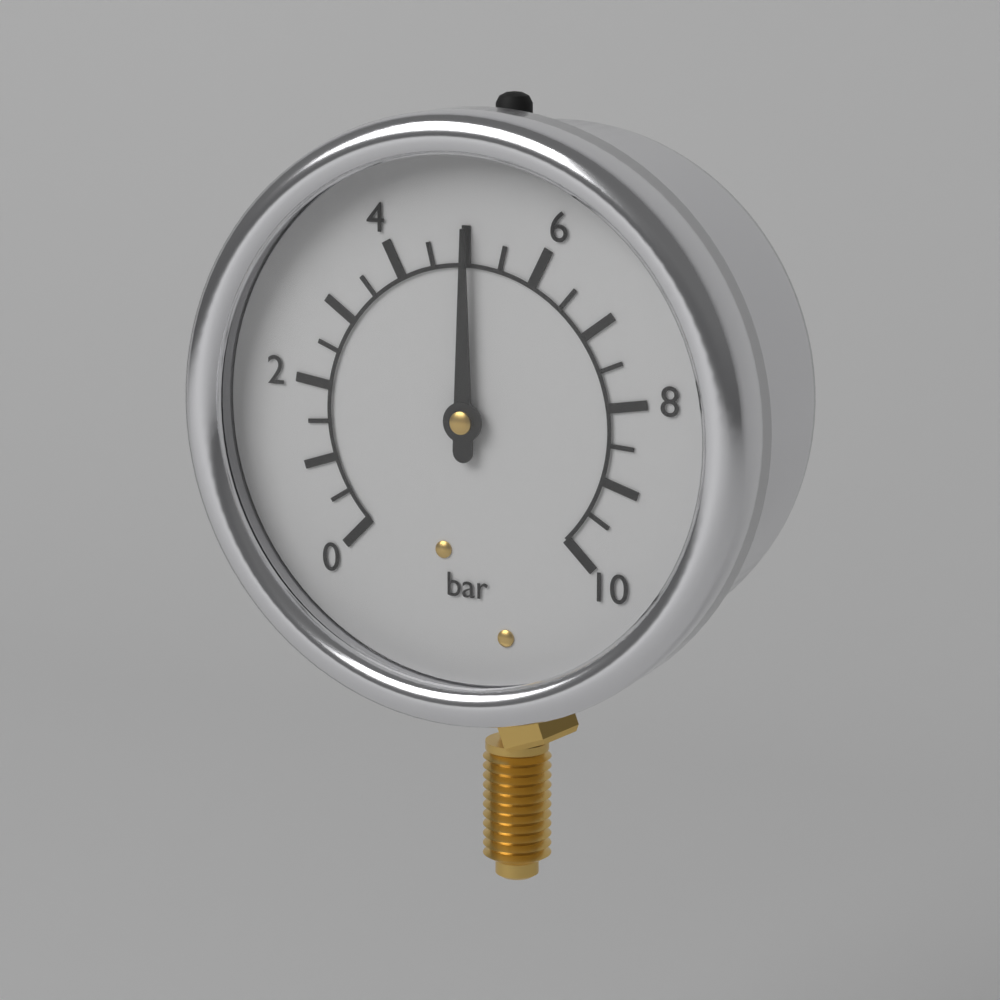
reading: 5.0 bar
